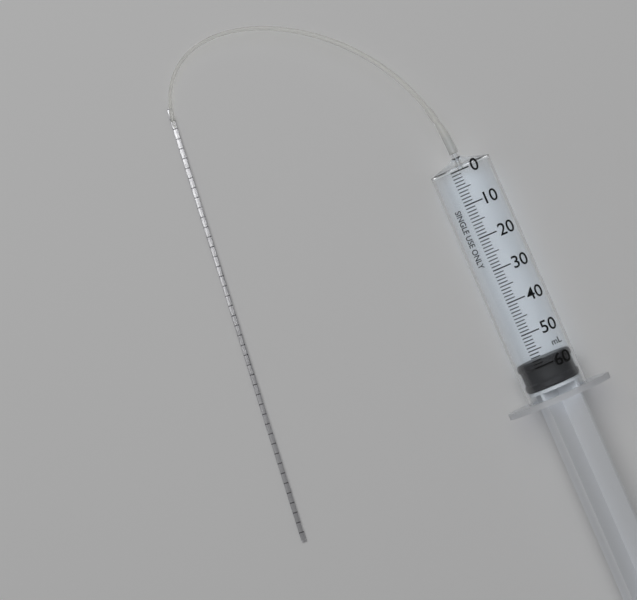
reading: 58 ml
